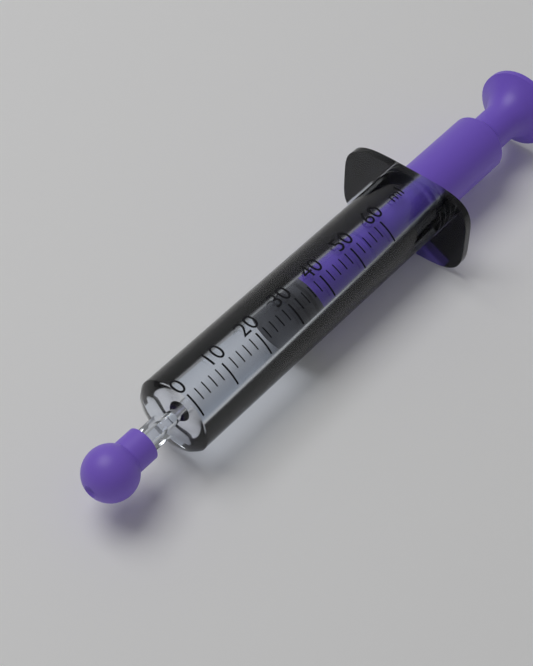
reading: 30 ml
